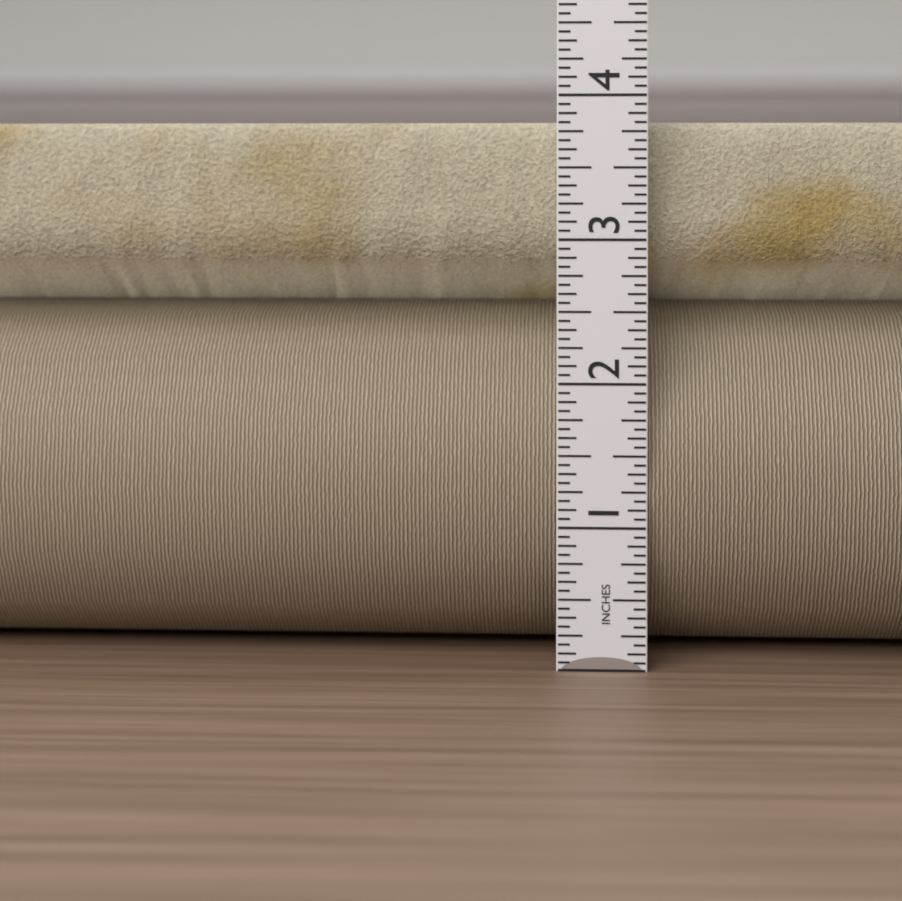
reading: 3.8125 in
